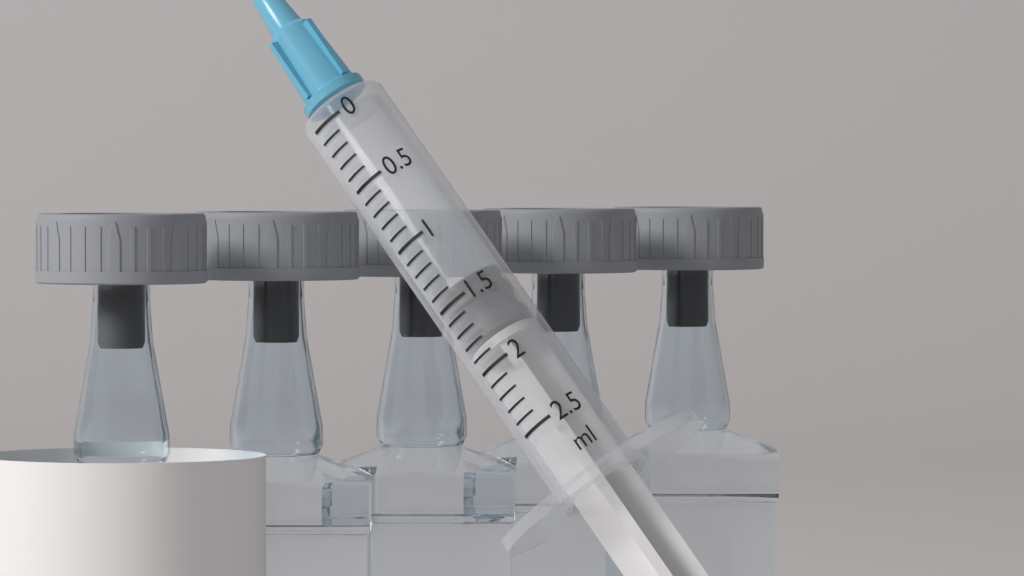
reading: 1.4 ml
